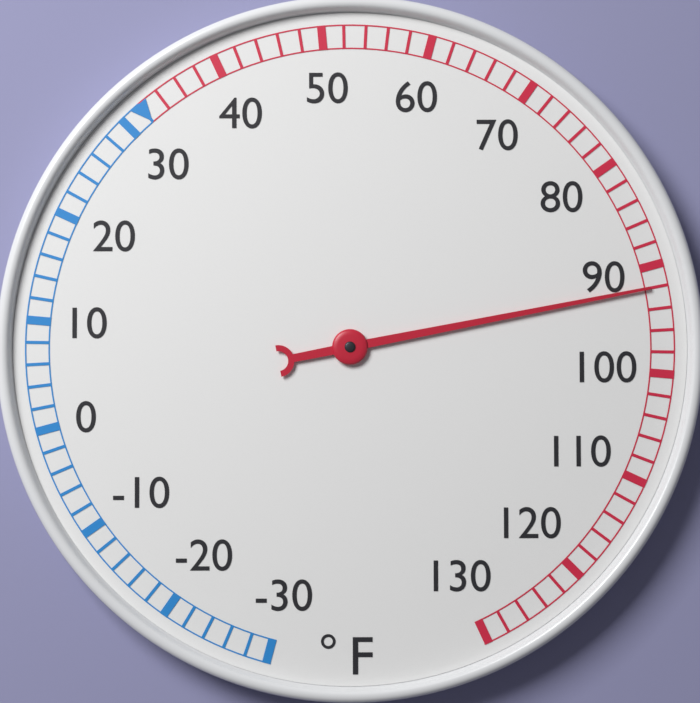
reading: 92 °F
